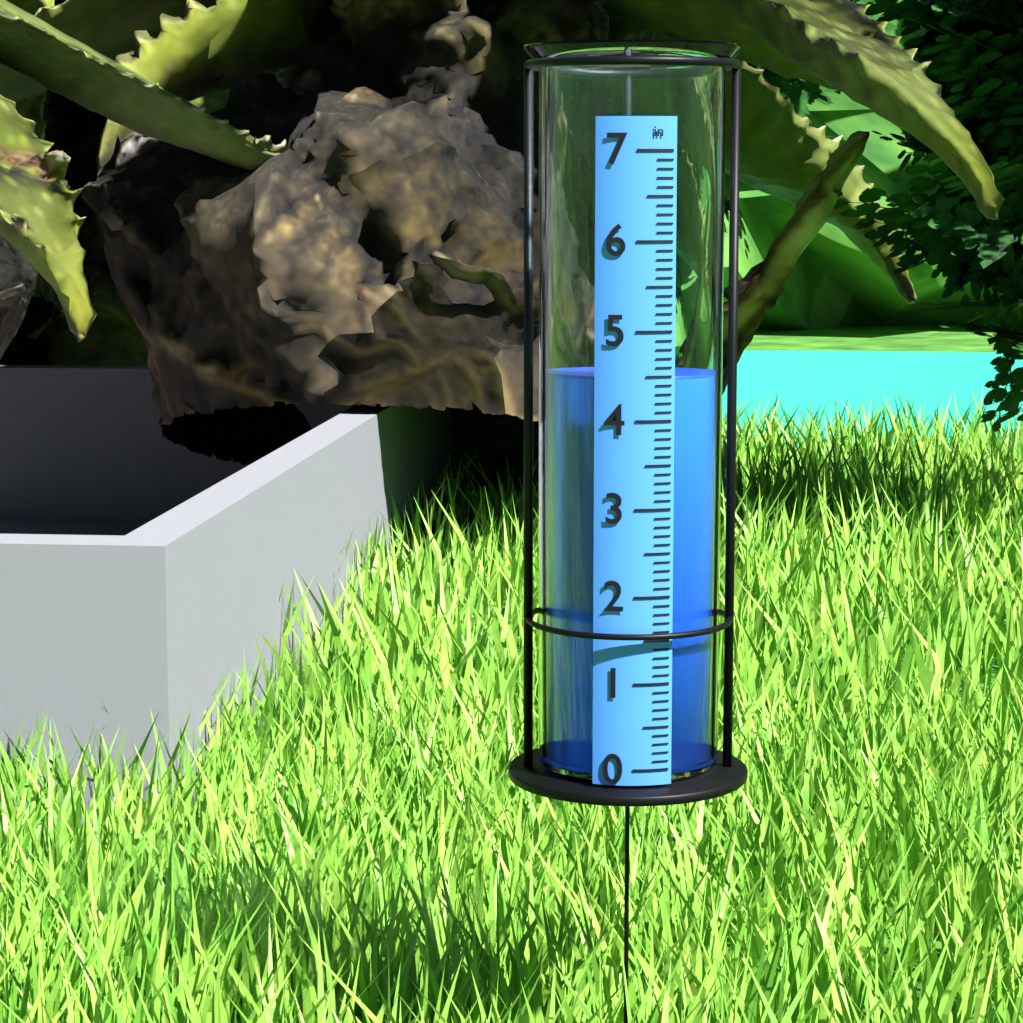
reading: 4.5 in
